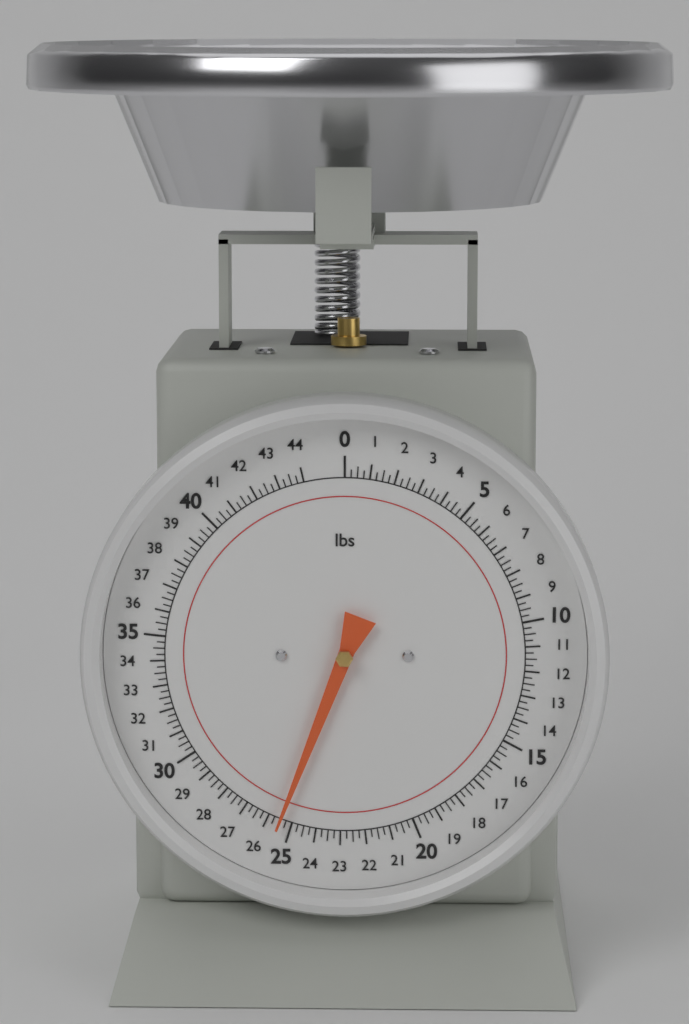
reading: 25.50 lbs
